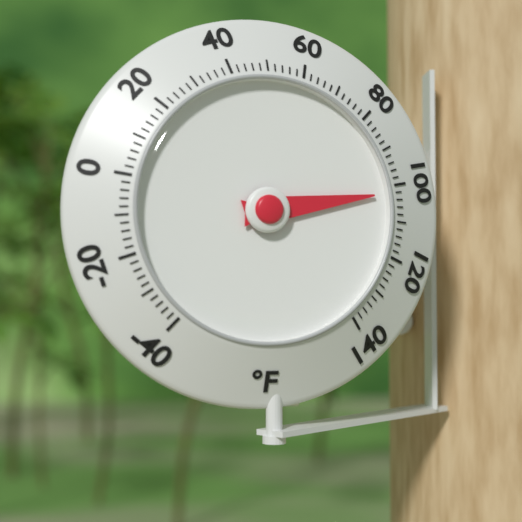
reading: 102 °F
